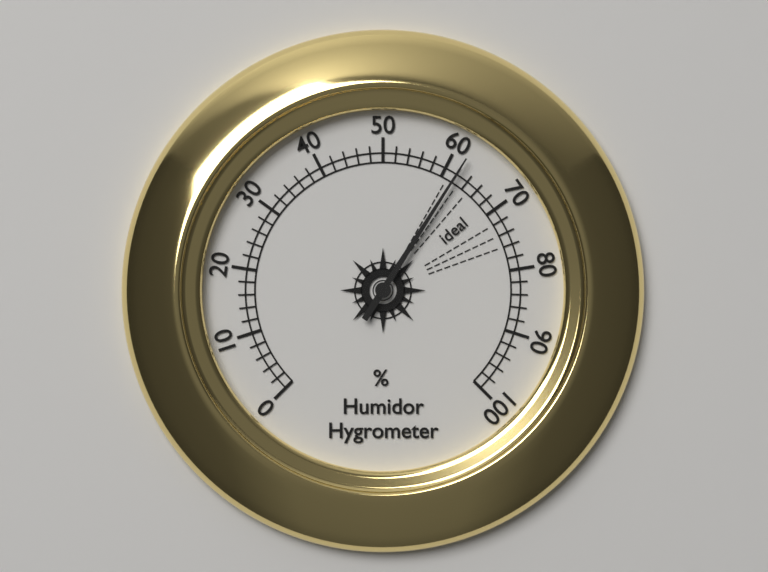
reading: 62 %
